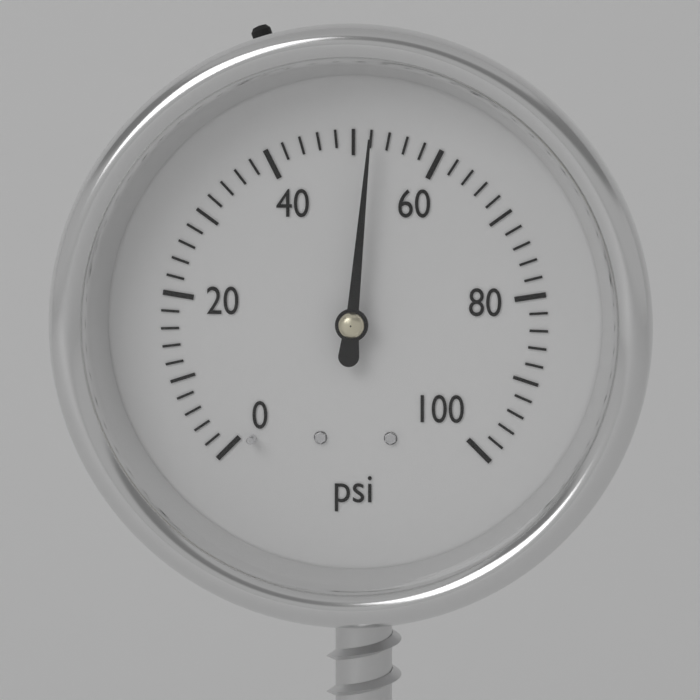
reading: 52 psi
